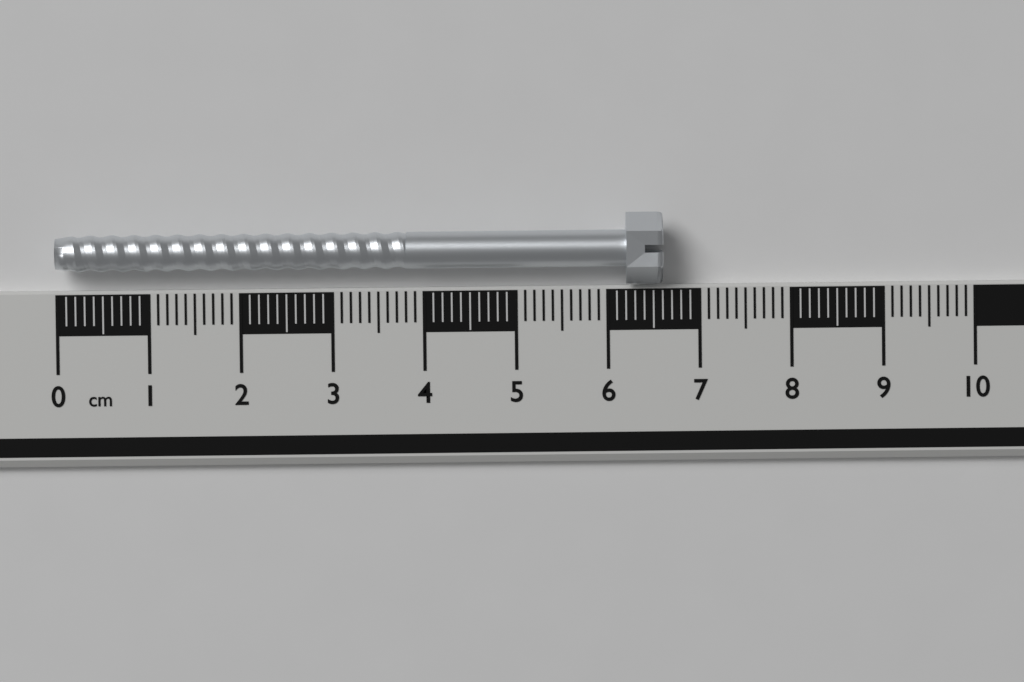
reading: 6.6 cm
